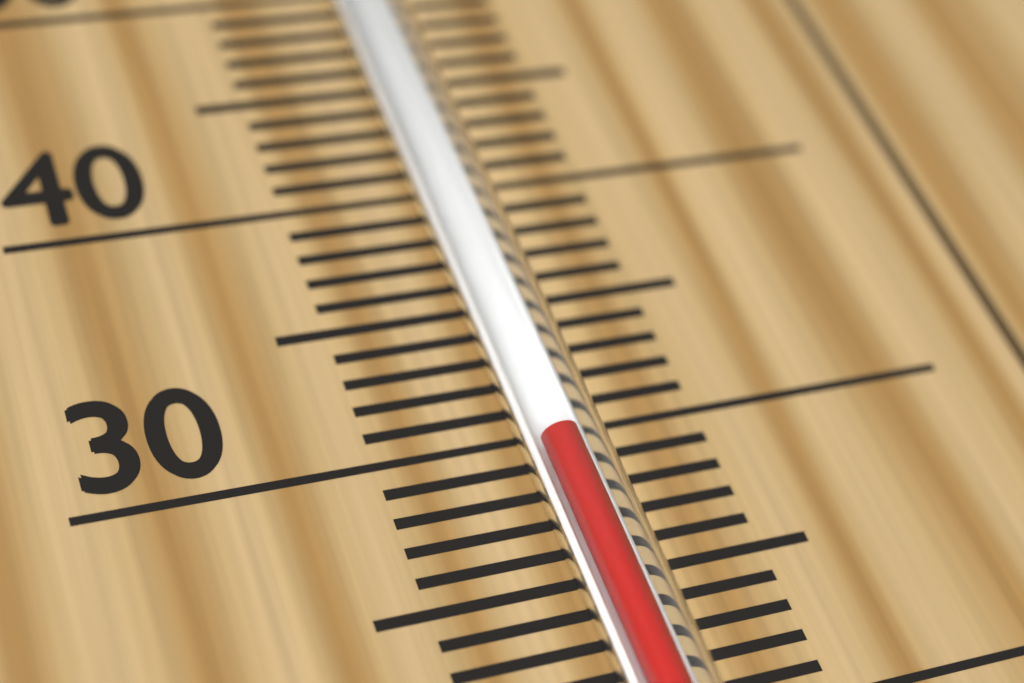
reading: 29 °C
